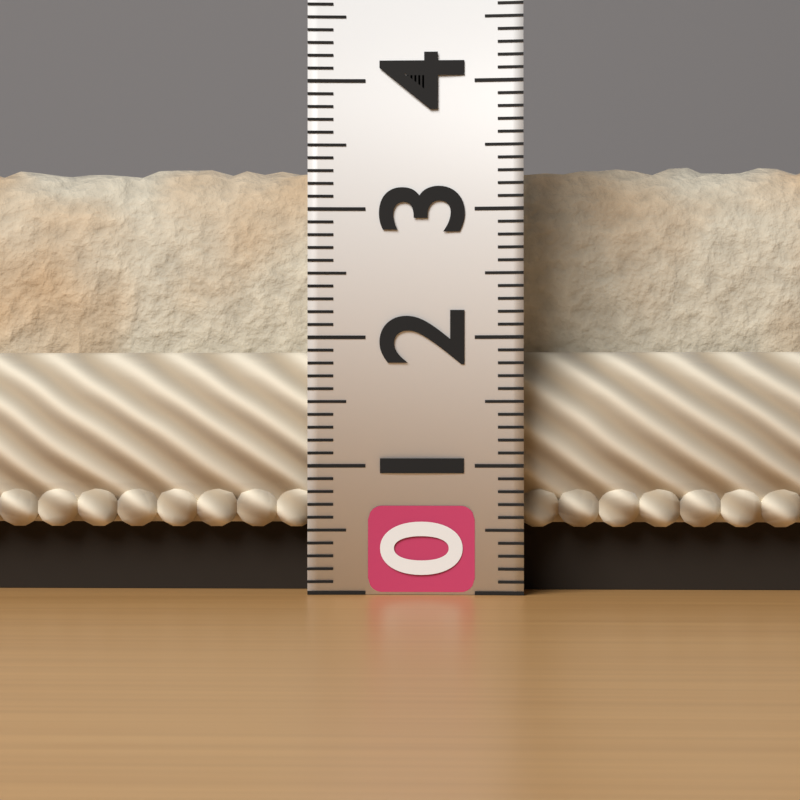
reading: 3.5 (no unit)
